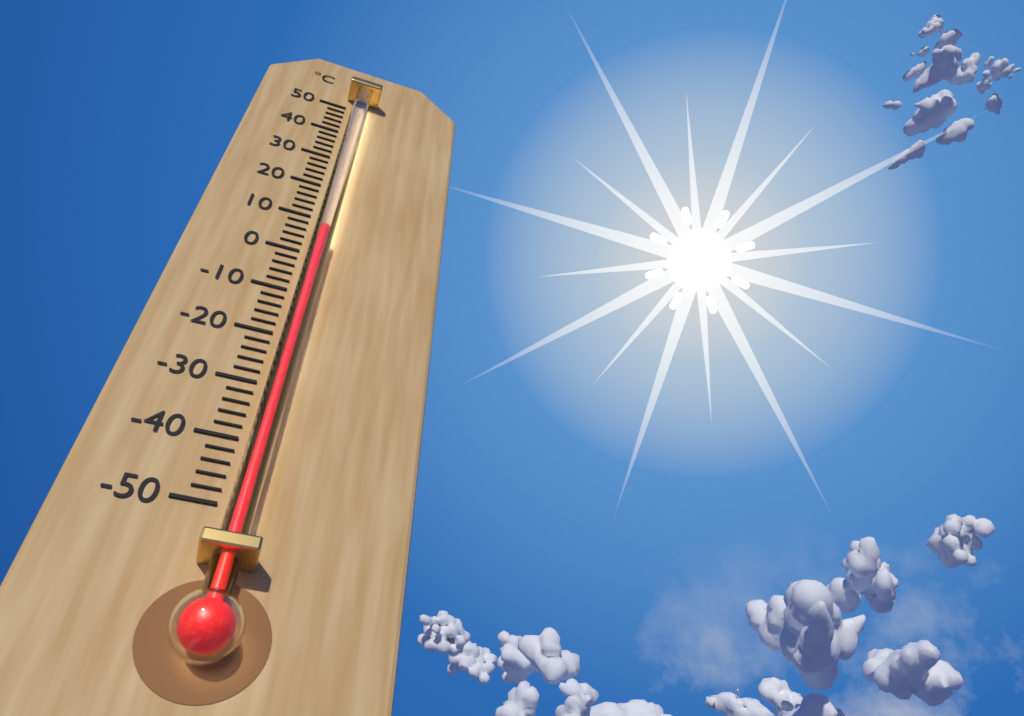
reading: 4 °C
